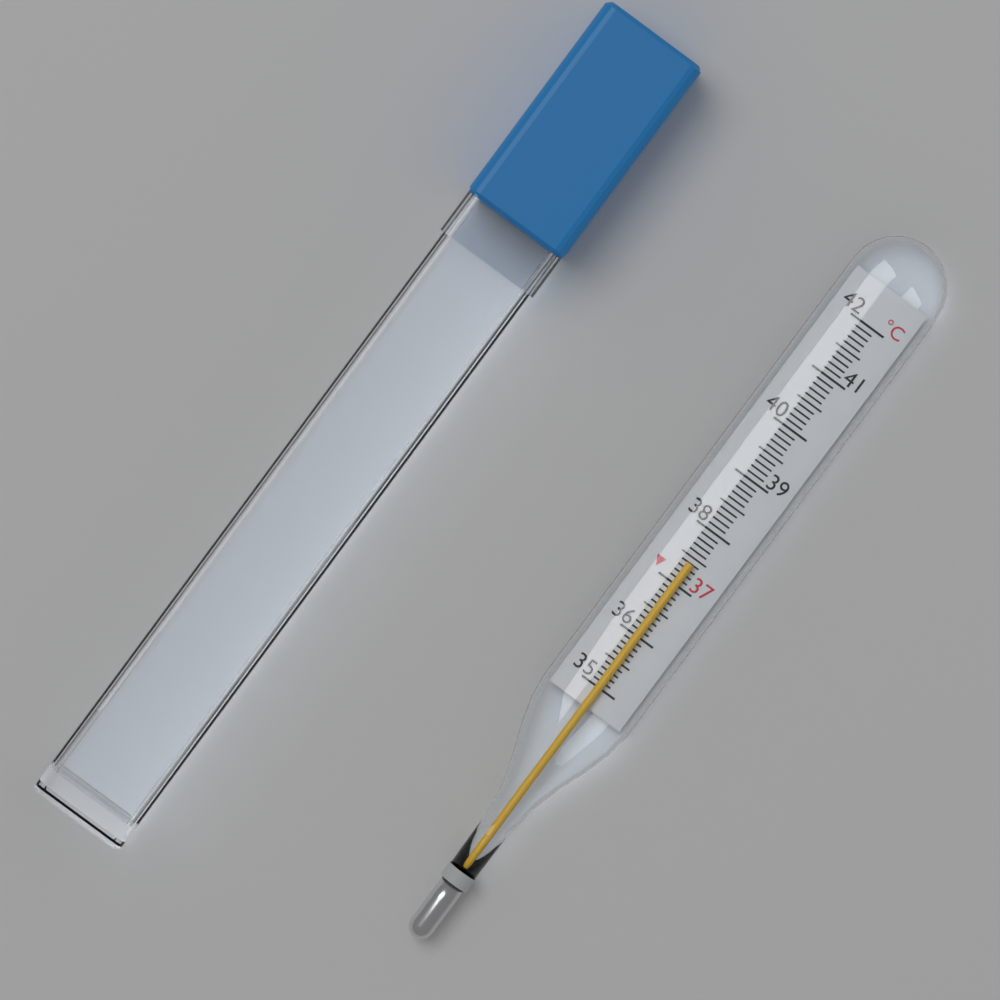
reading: 37.4 °C
